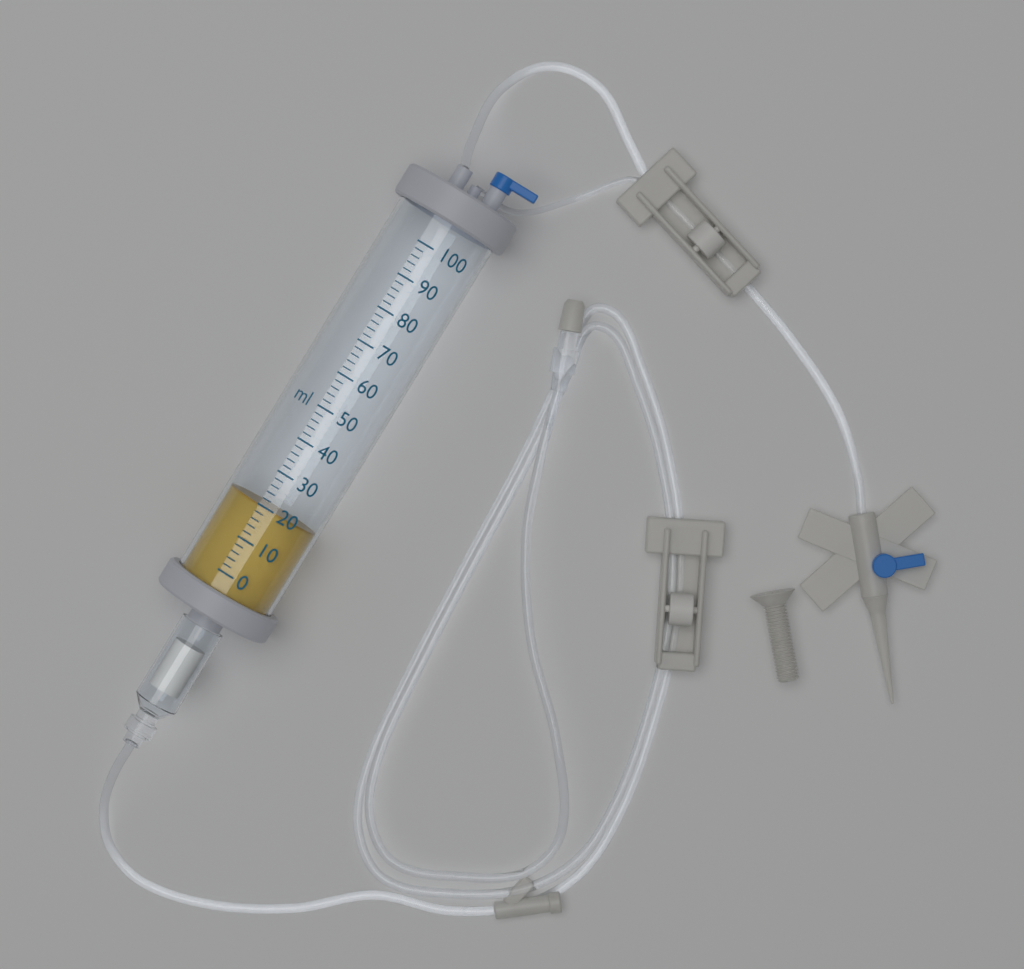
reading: 20 ml
